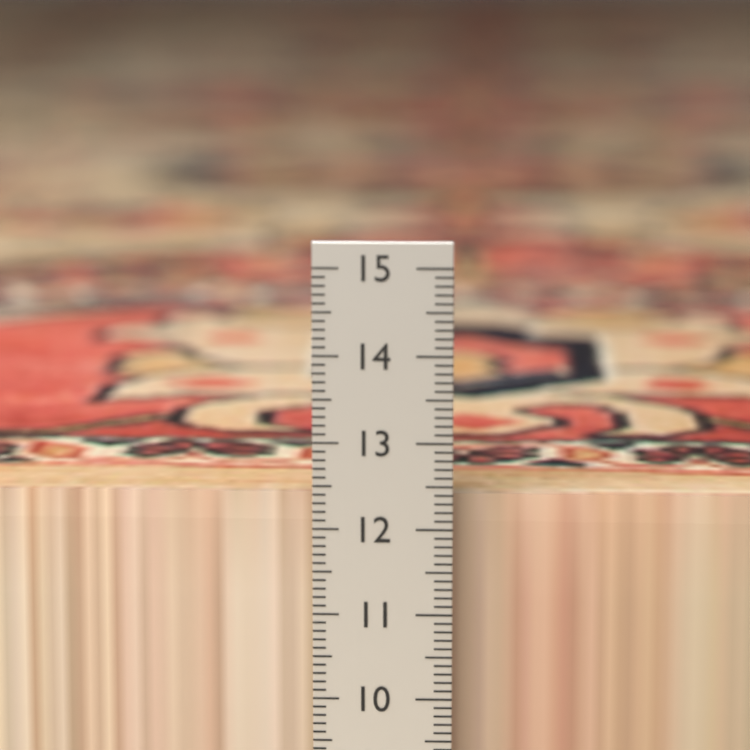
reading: 12.3 cm
